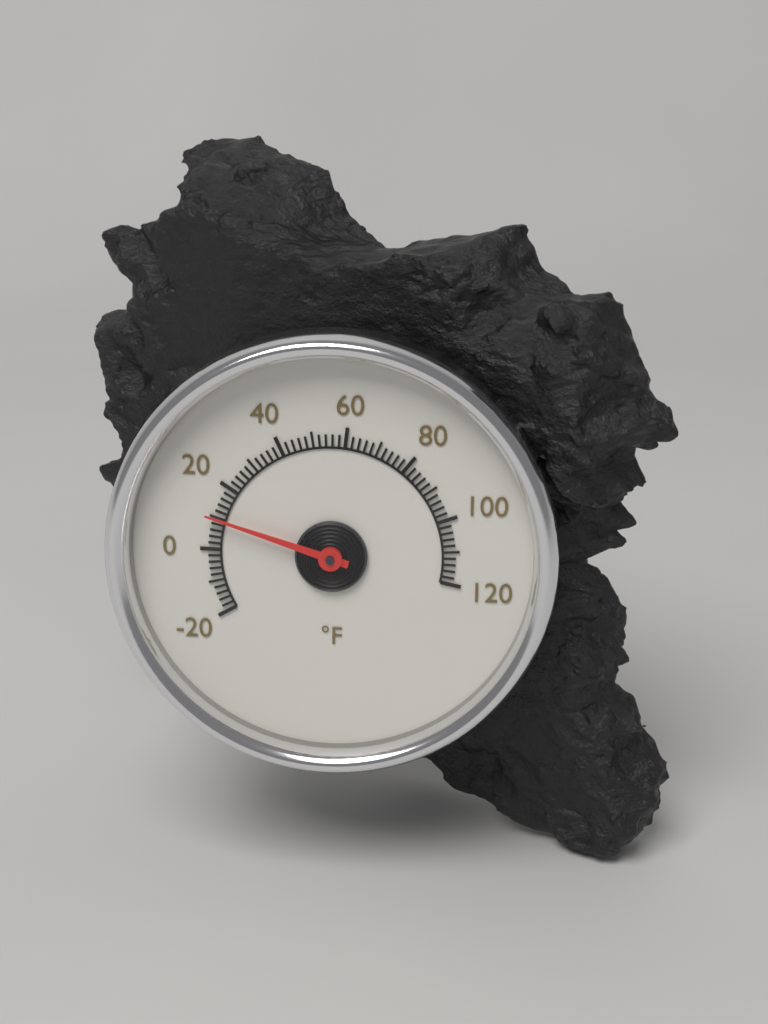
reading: 10 °F
